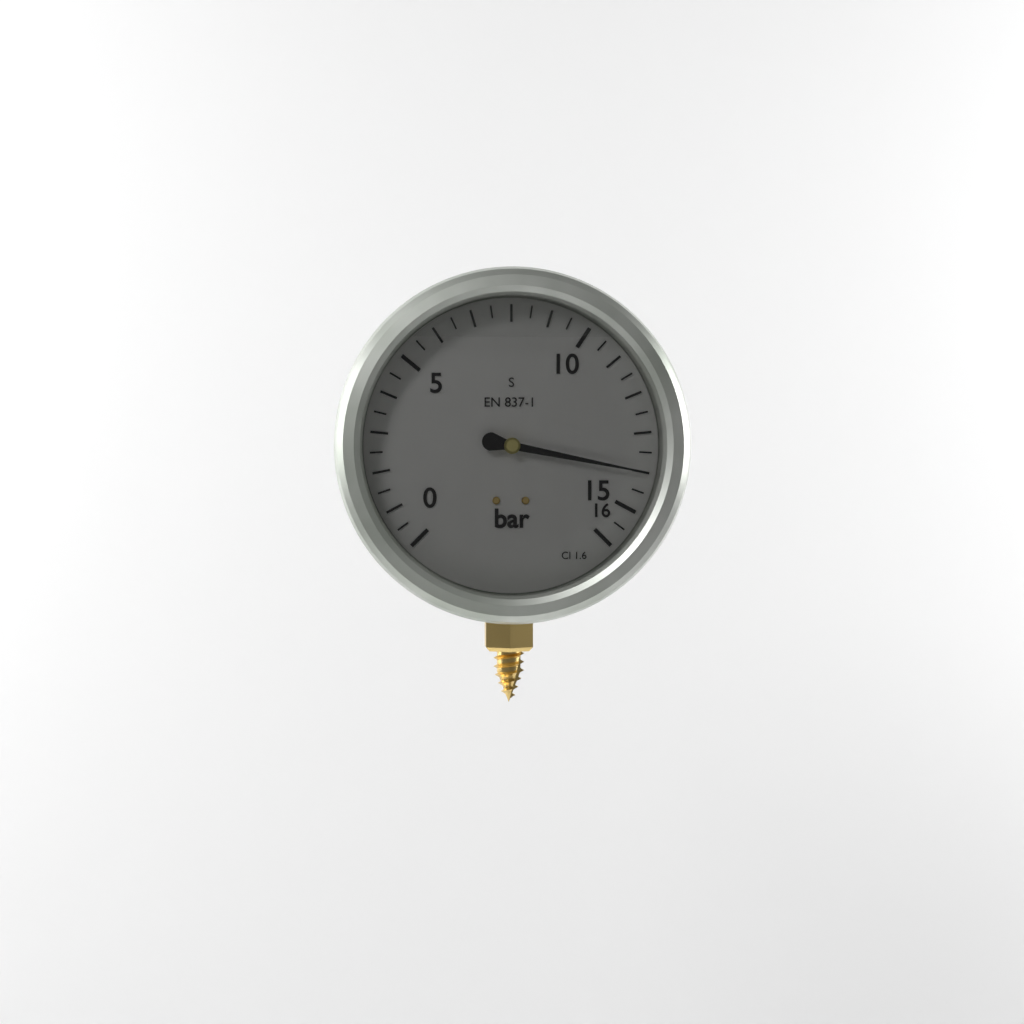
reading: 14.0 bar
